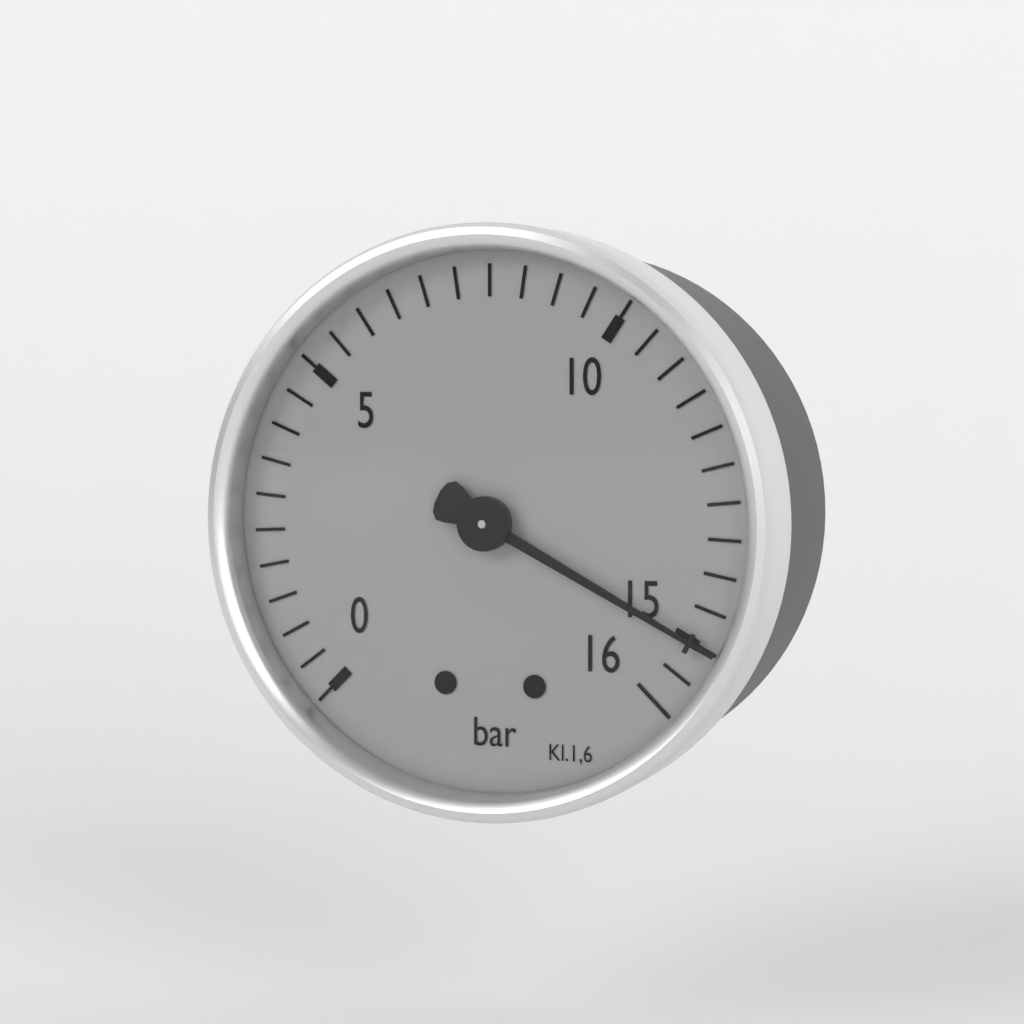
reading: 15.0 bar
